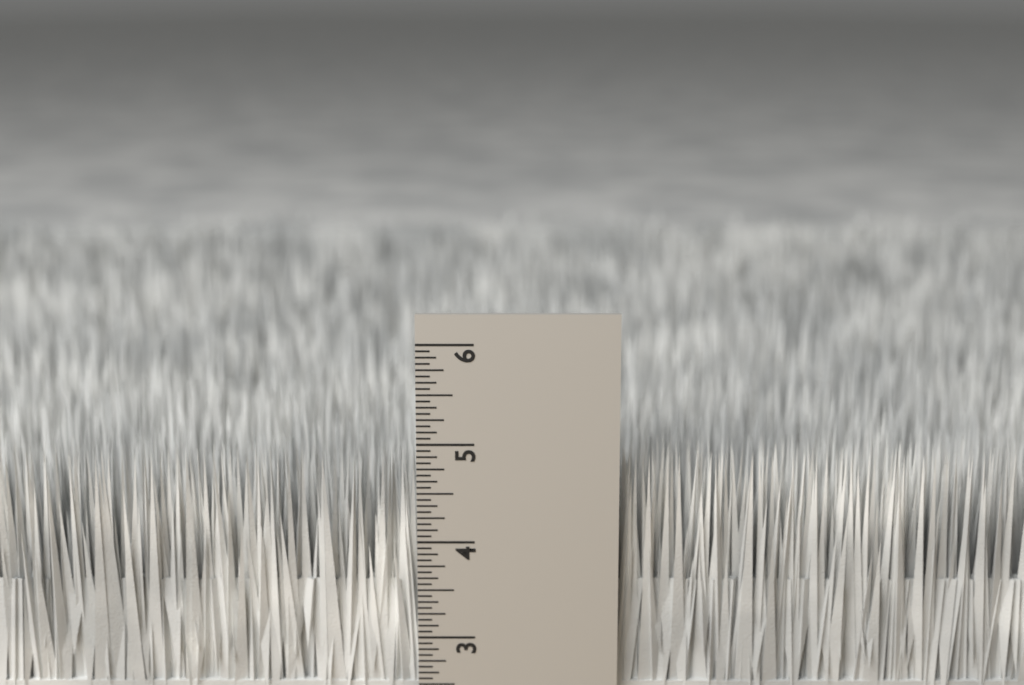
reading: 4.8750 in
